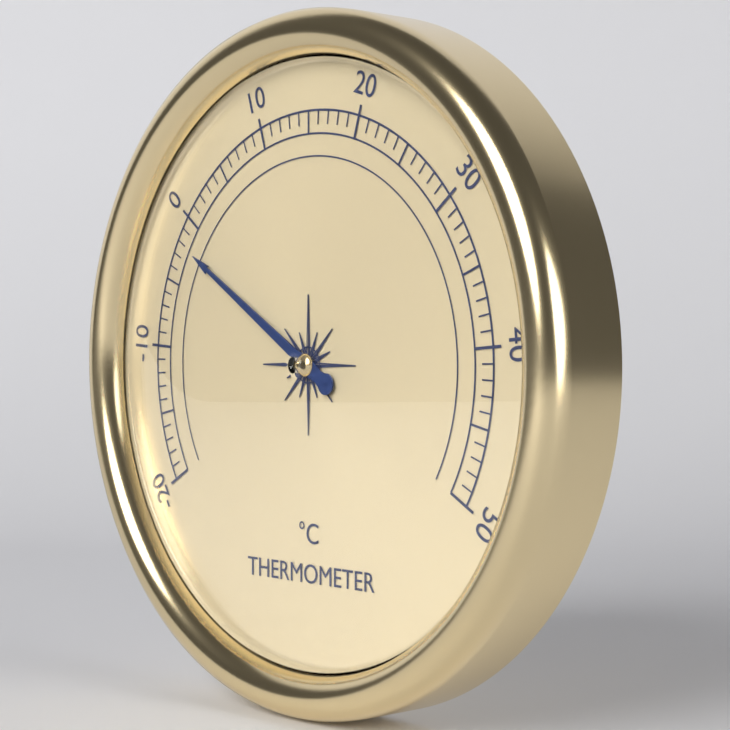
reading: -2 °C
